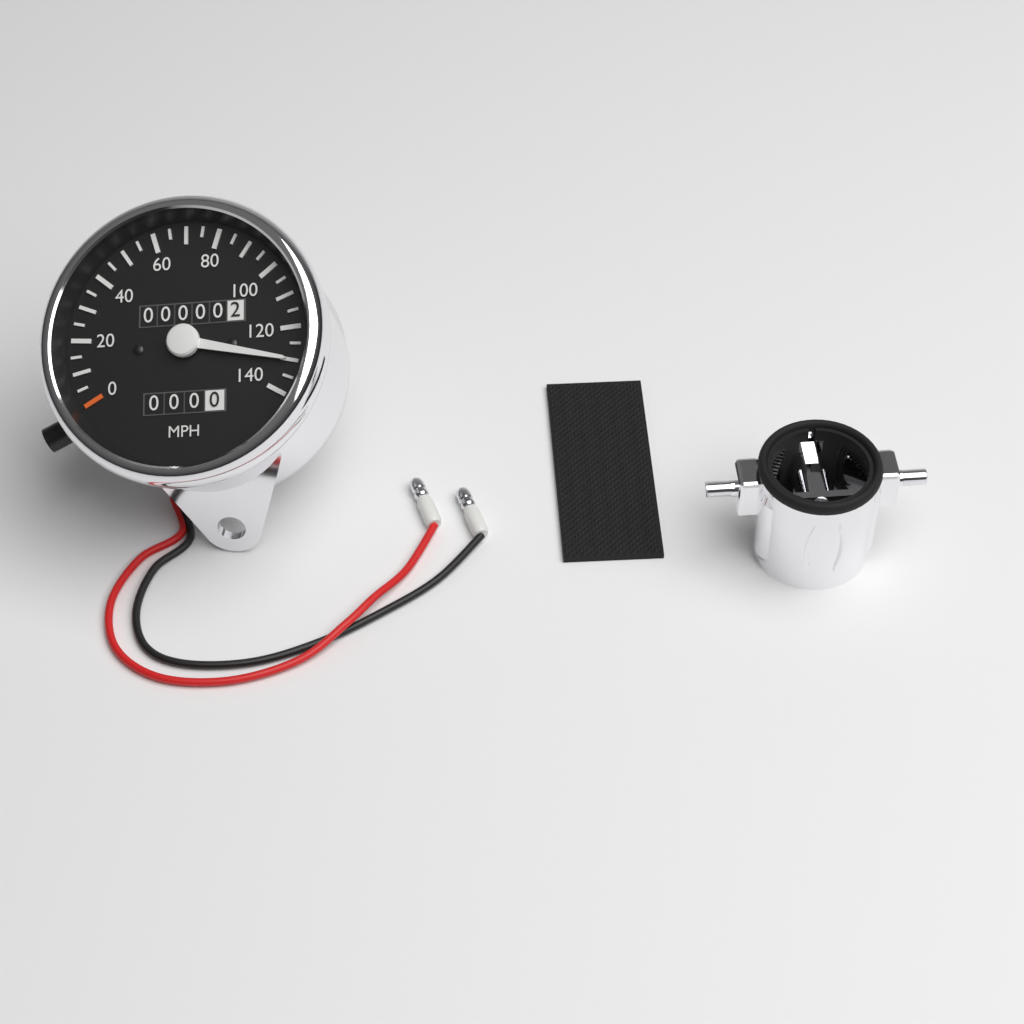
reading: 130 MPH
